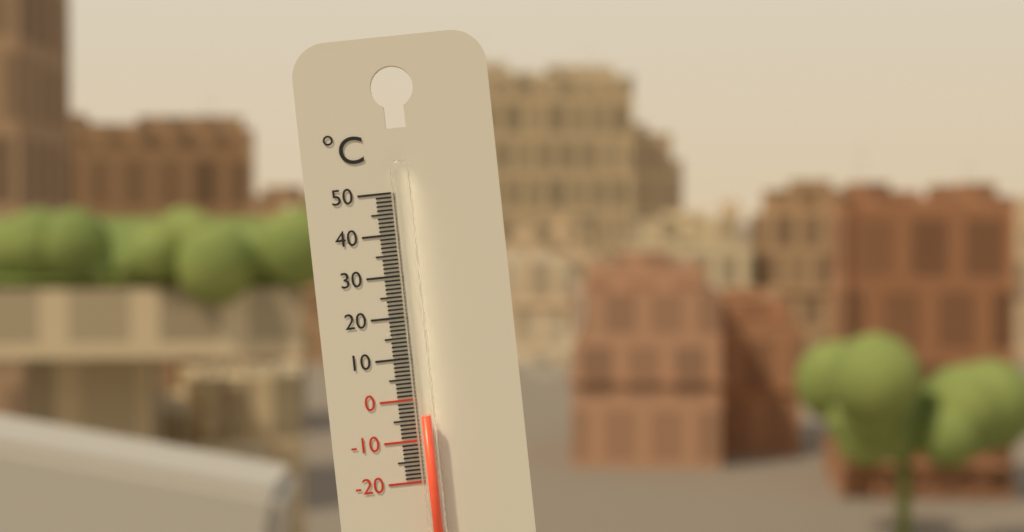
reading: -4 °C
